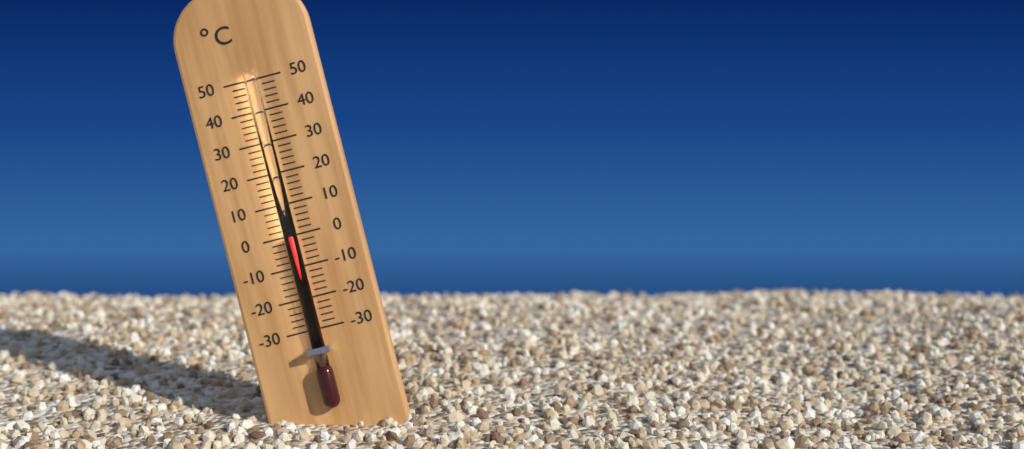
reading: 0 °C
